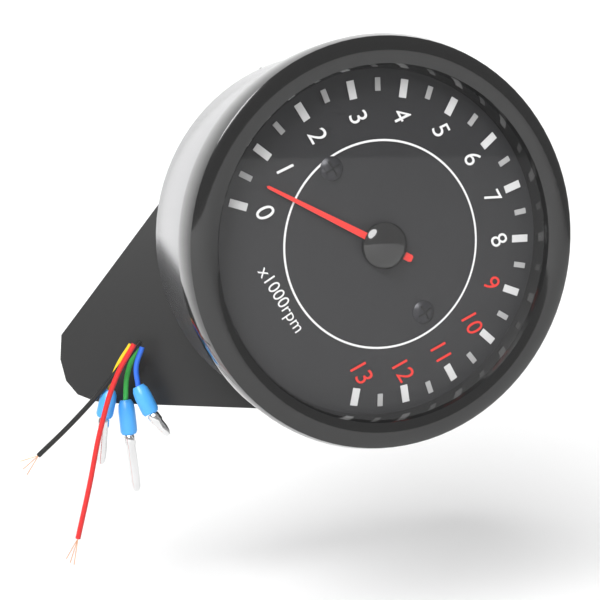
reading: 0.5 x1000rpm
